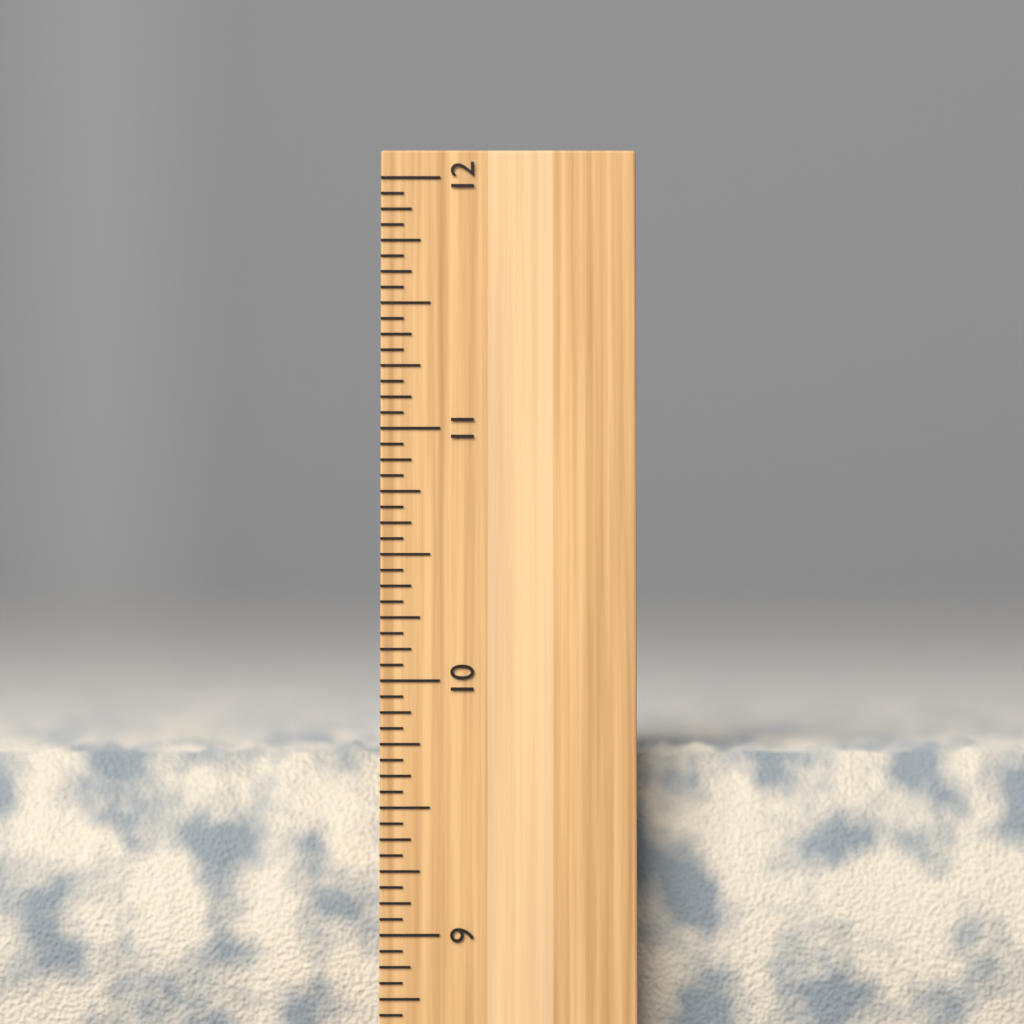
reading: 9.7500 inch
